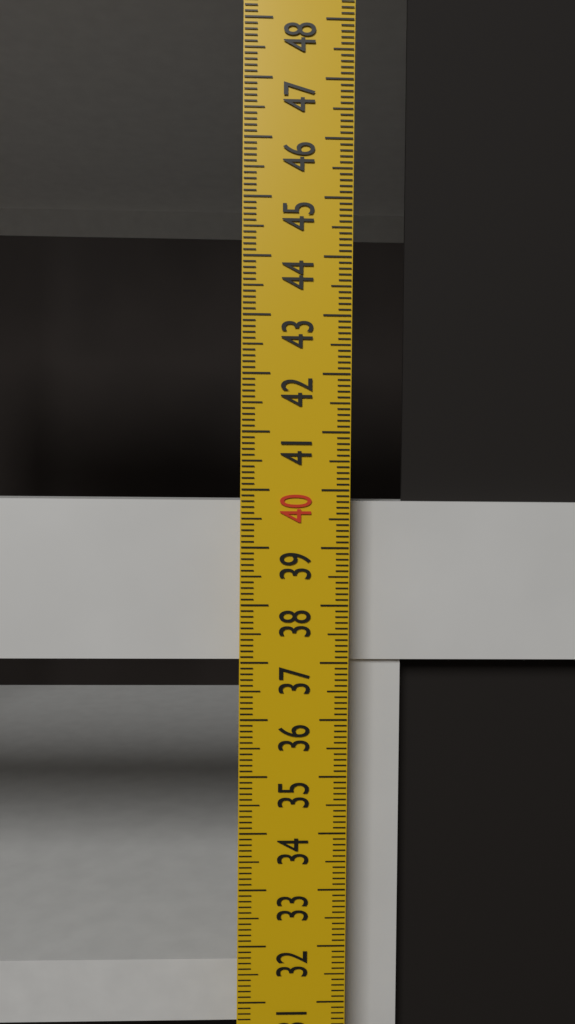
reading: 39.8 cm
